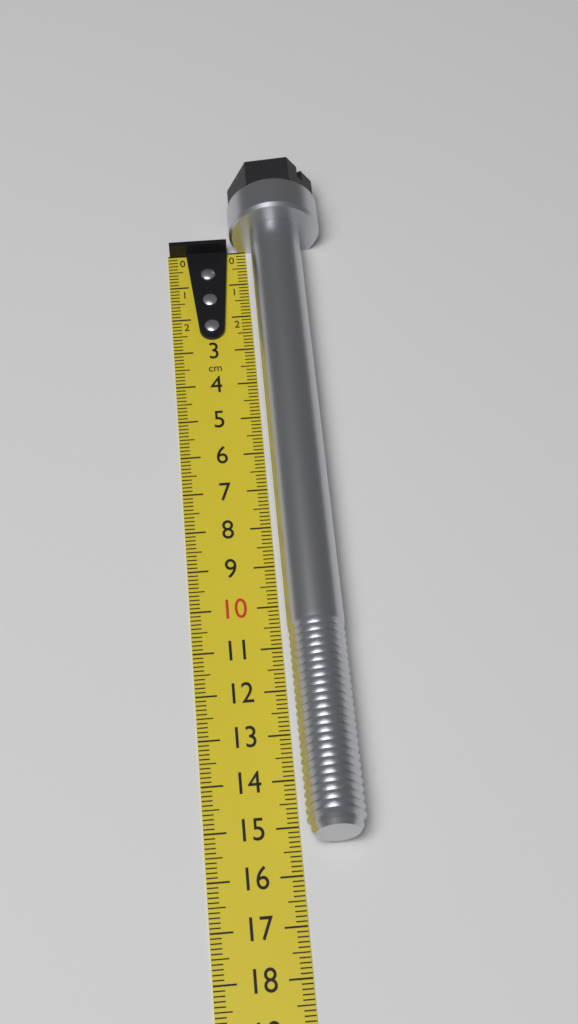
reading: 15.4 cm
